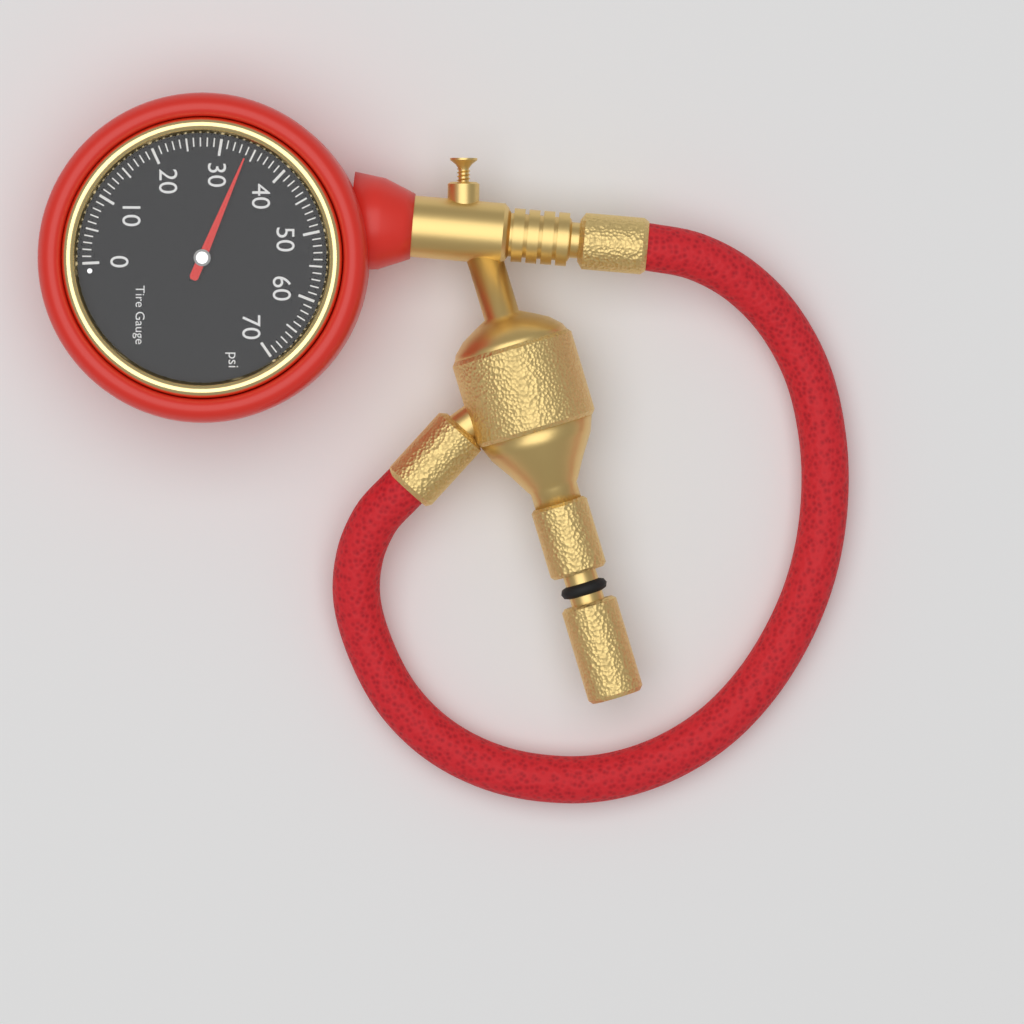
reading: 34 psi
